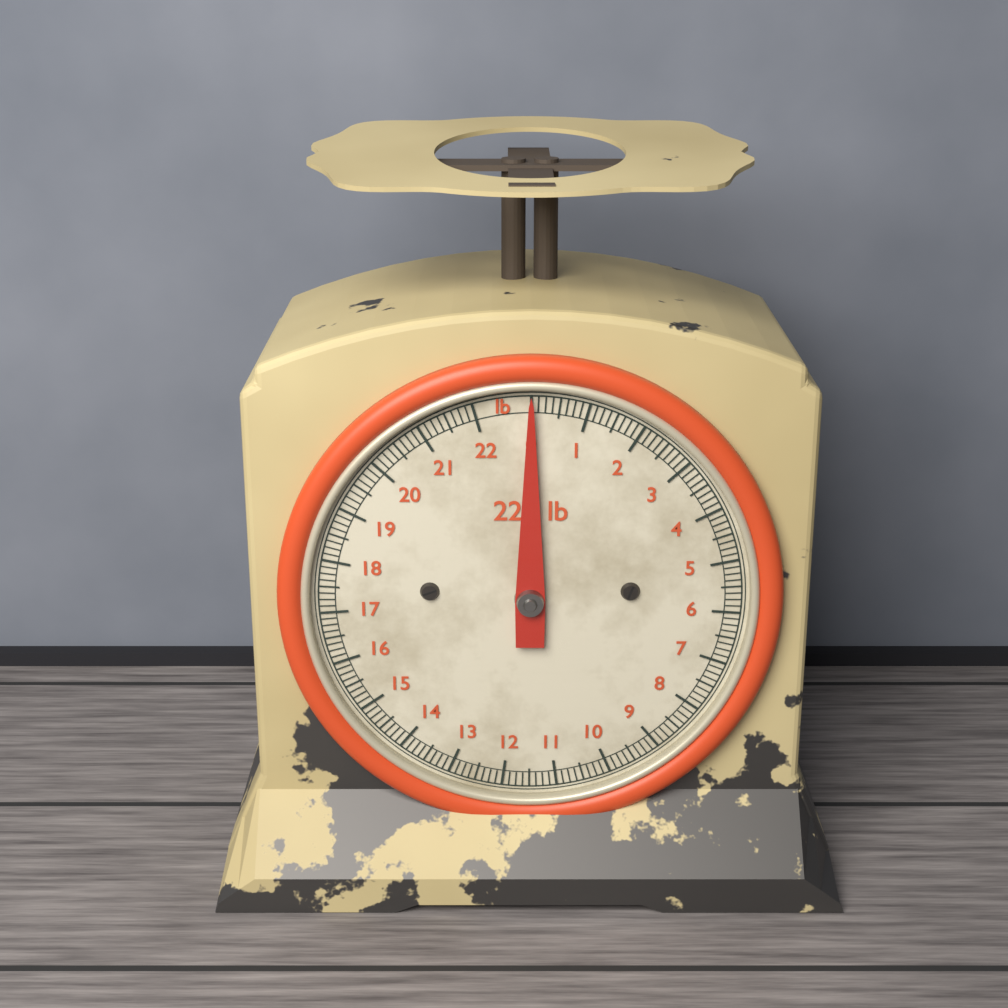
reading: 0.000 lb
